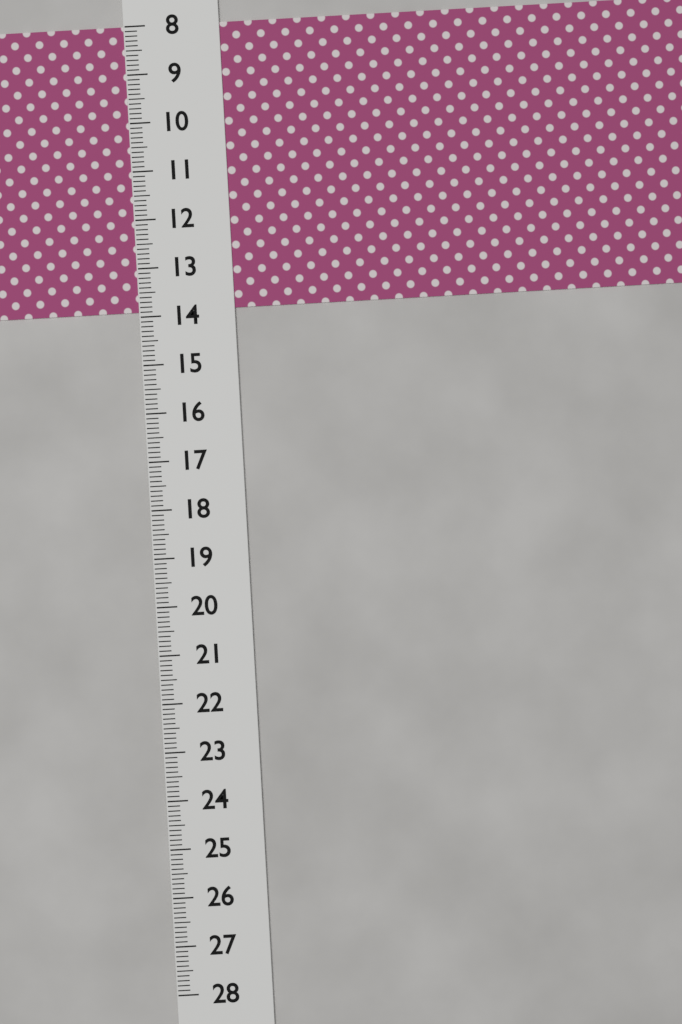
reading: 13.9 (no unit)
